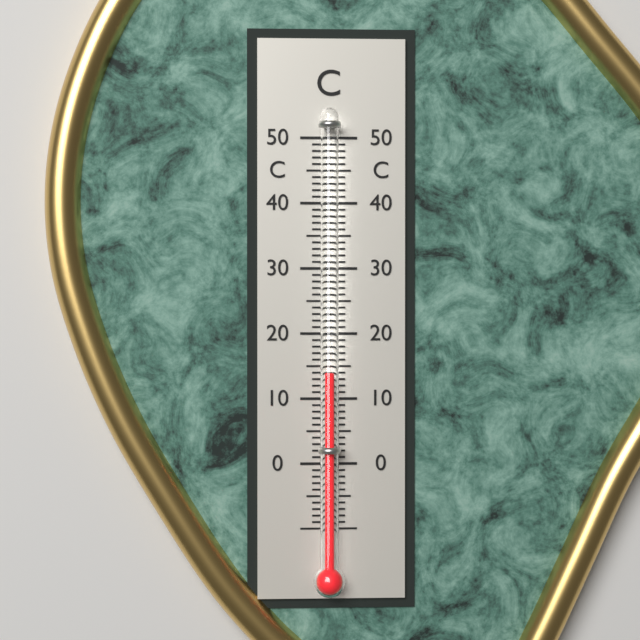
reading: 14 °C
